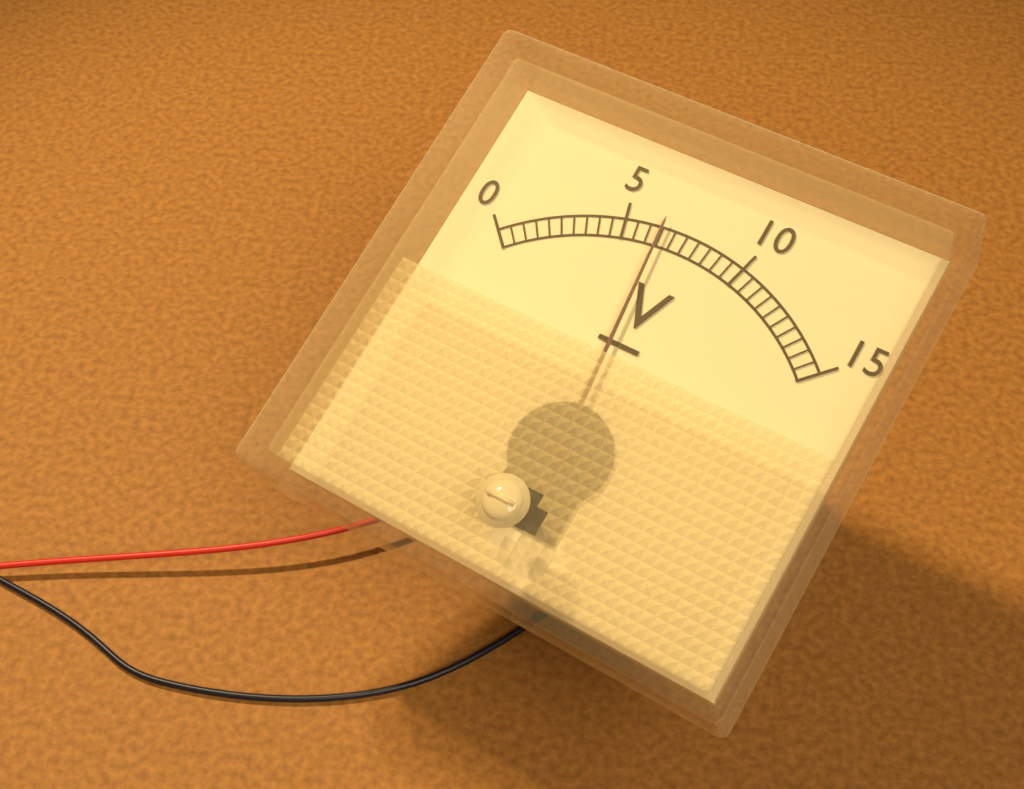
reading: 6.5 V
